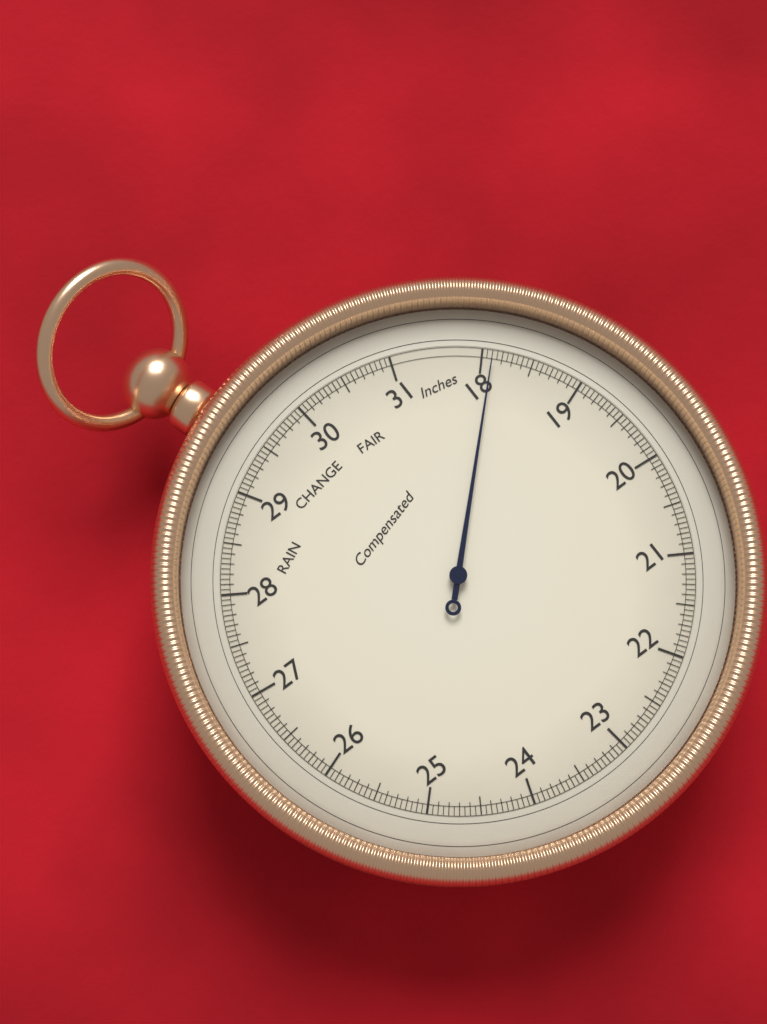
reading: 18.10 inHg
